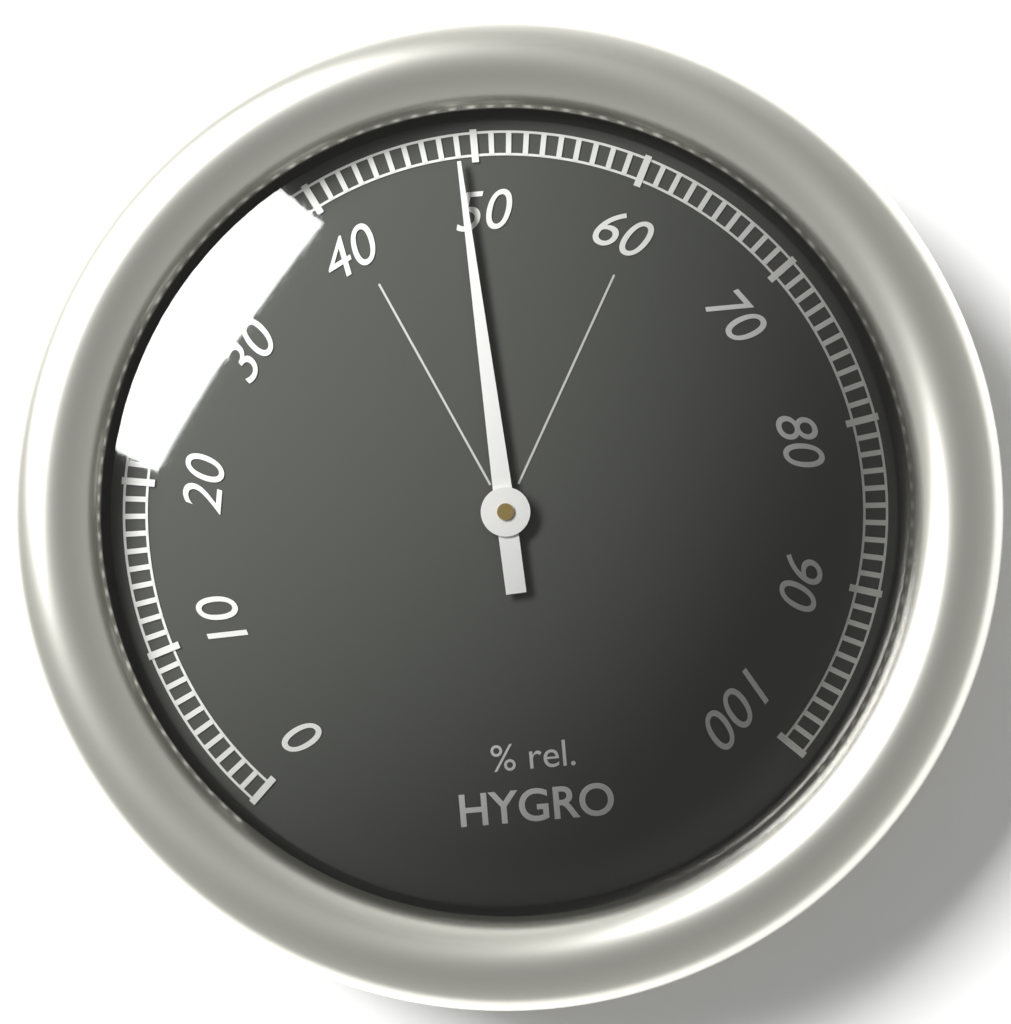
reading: 49 %
